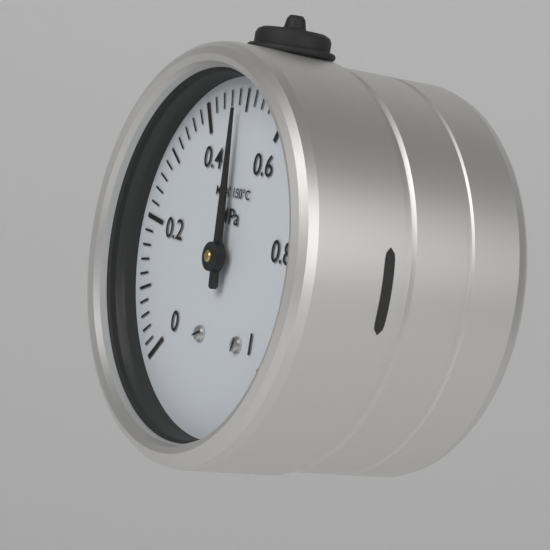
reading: 0.48 MPa
